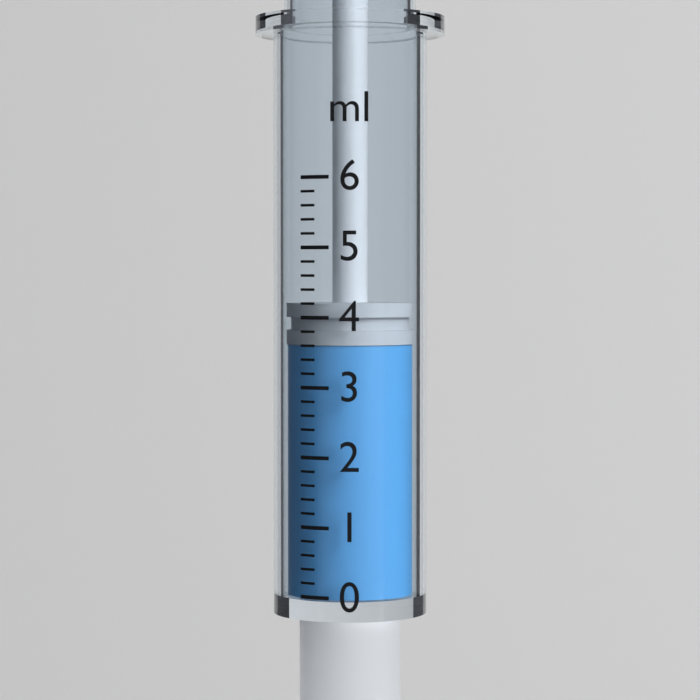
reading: 3.6 ml
